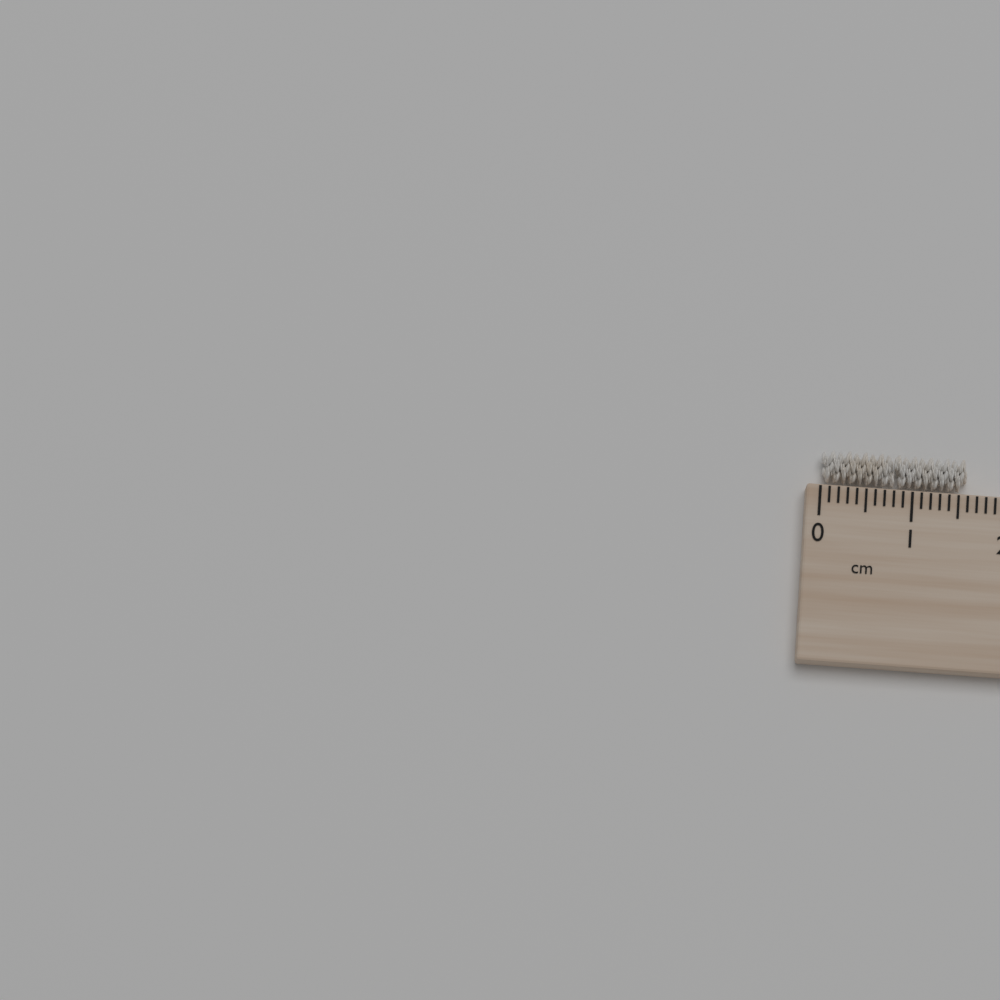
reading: 1.6 cm
